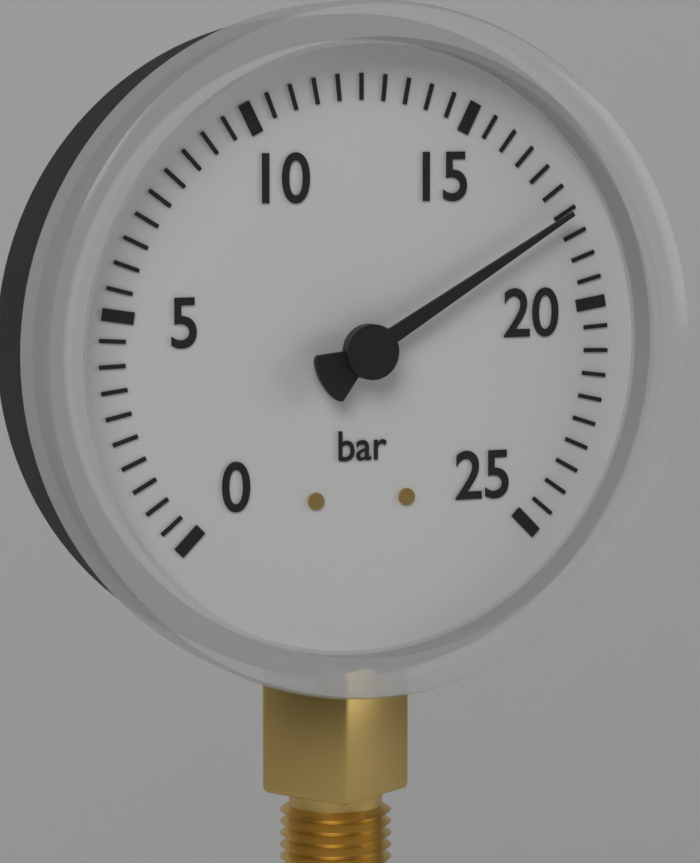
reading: 18.0 bar
